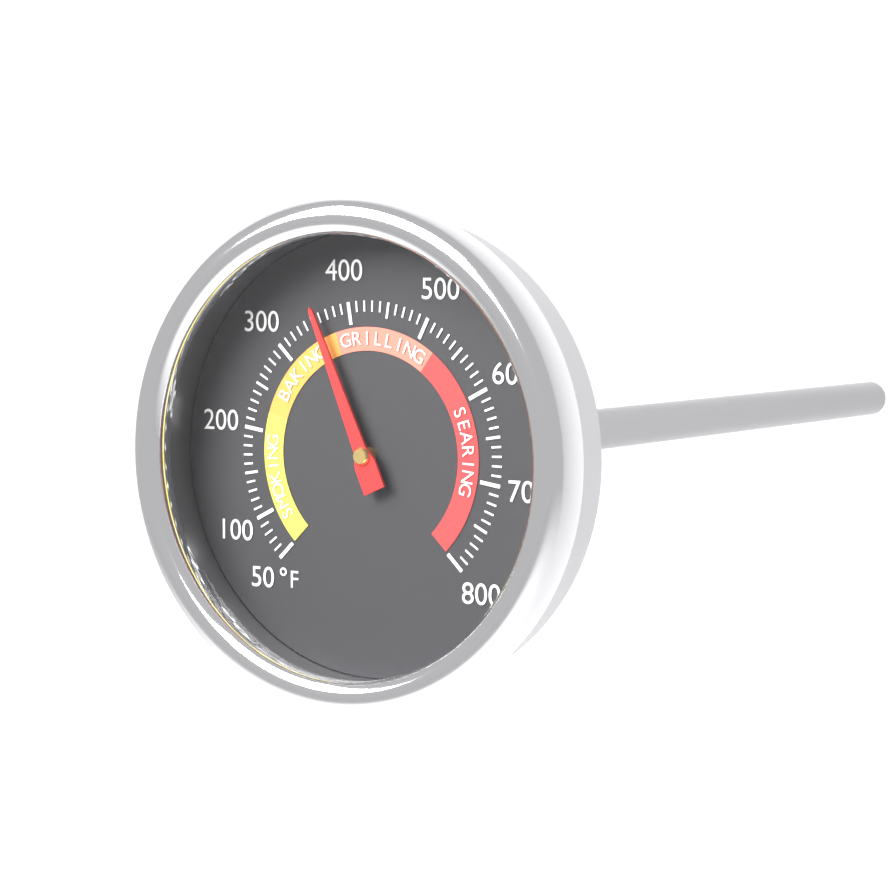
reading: 360 °F
